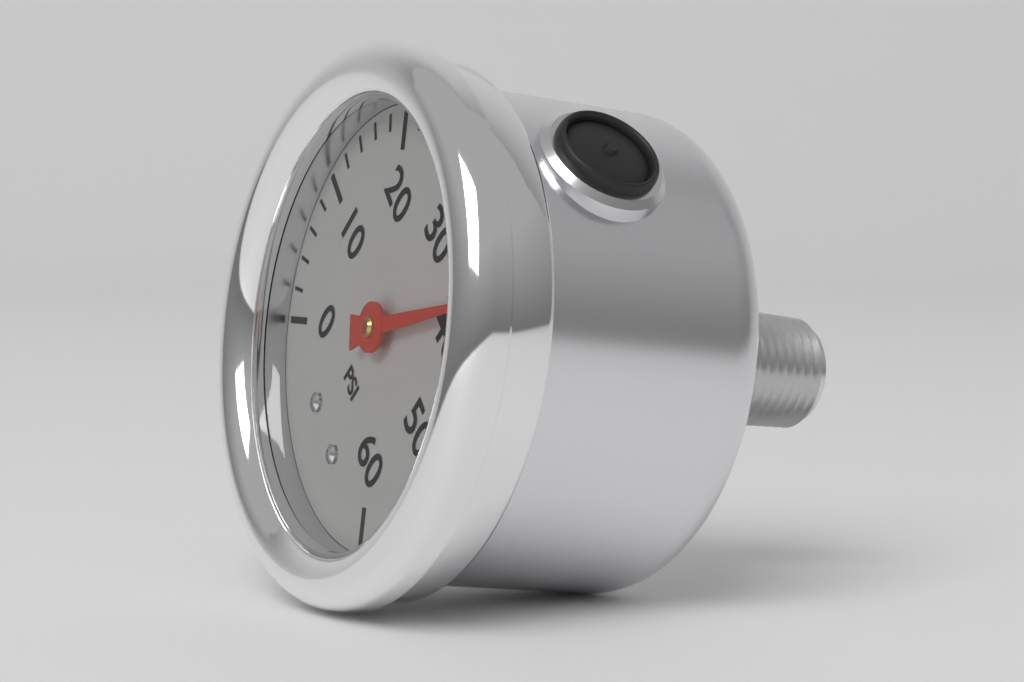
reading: 38 psi
